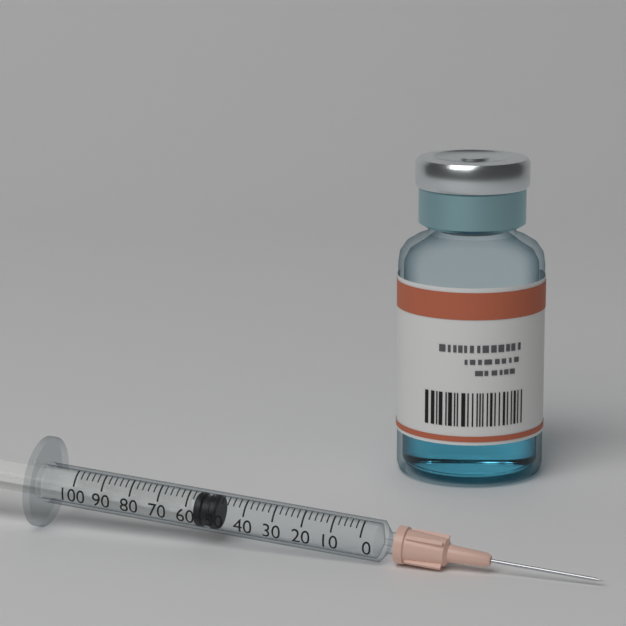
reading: 50 (no unit)
